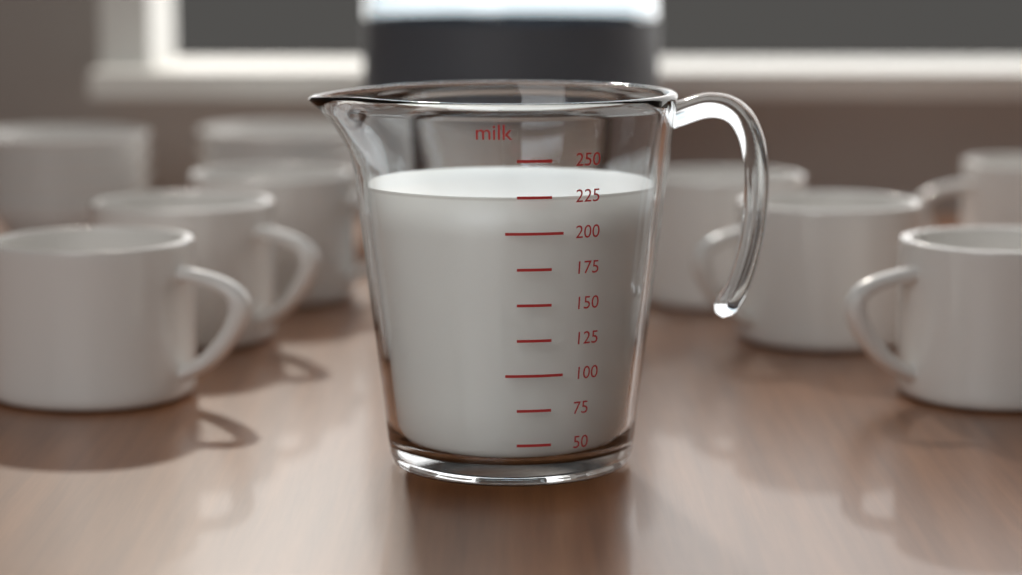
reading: 225 (no unit)
